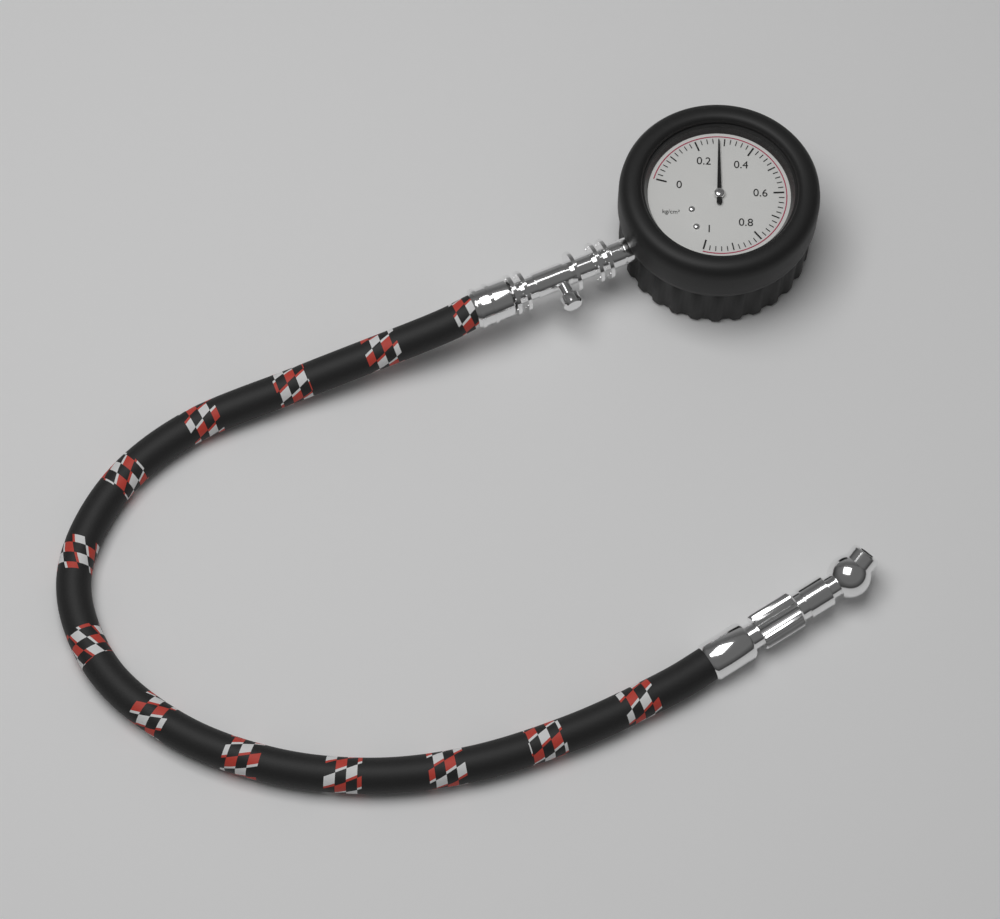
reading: 0.28 kg/cm²
